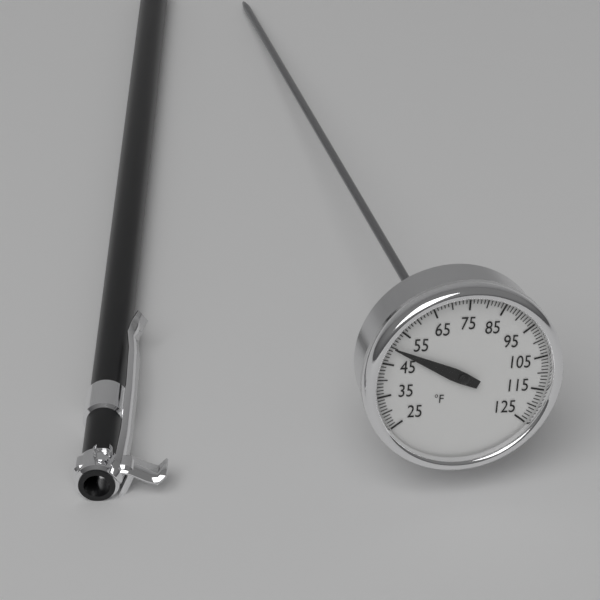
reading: 50 °F
